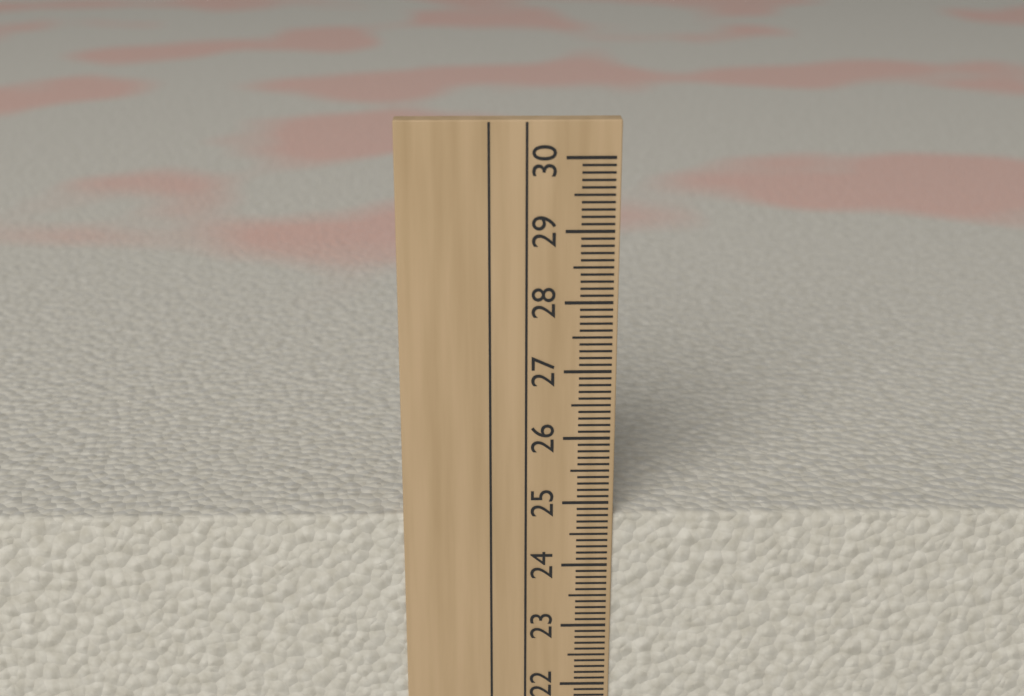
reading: 24.8 cm
